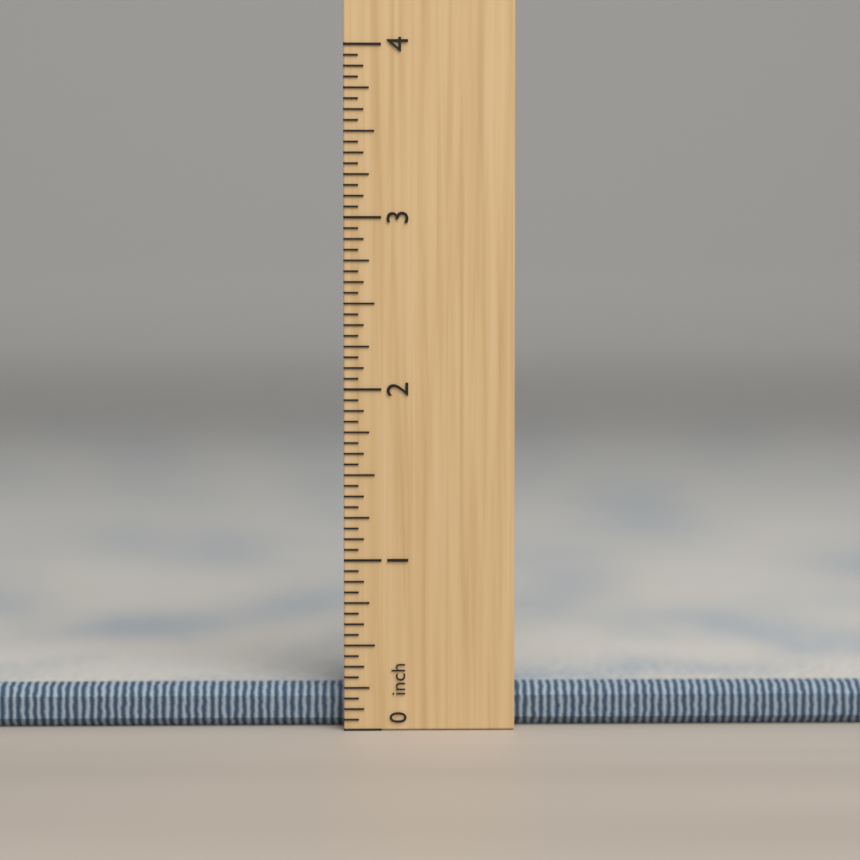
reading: 0.2500 inch
